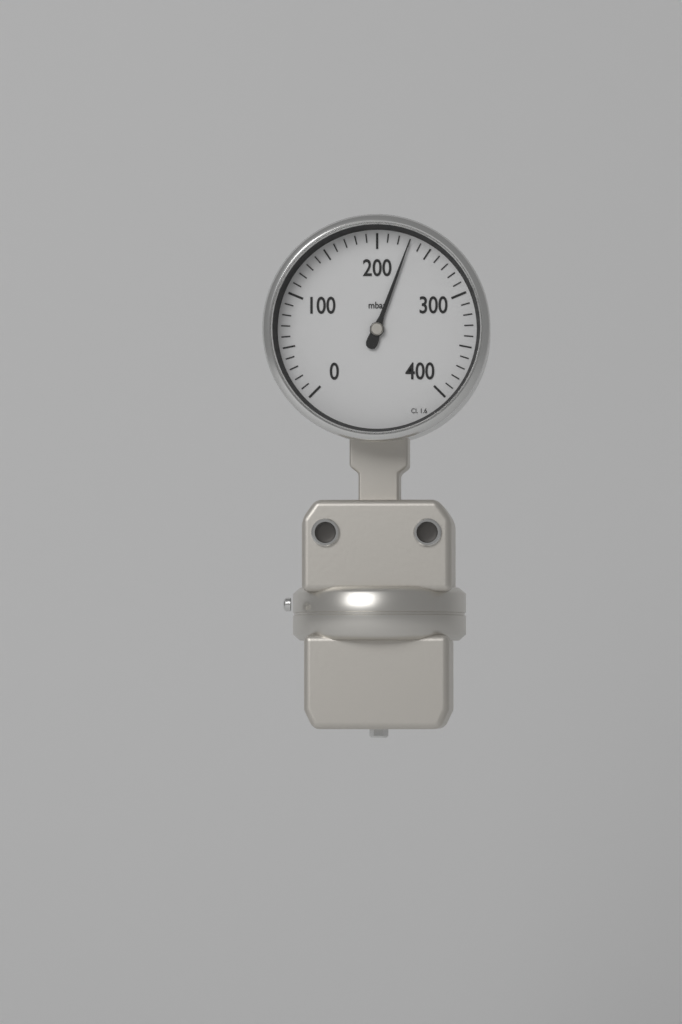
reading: 230 mbar
